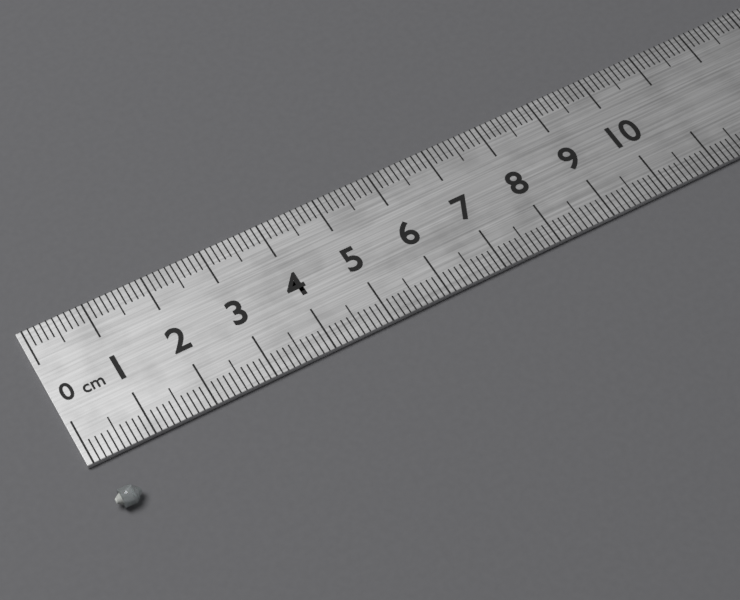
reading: 0.4 cm
